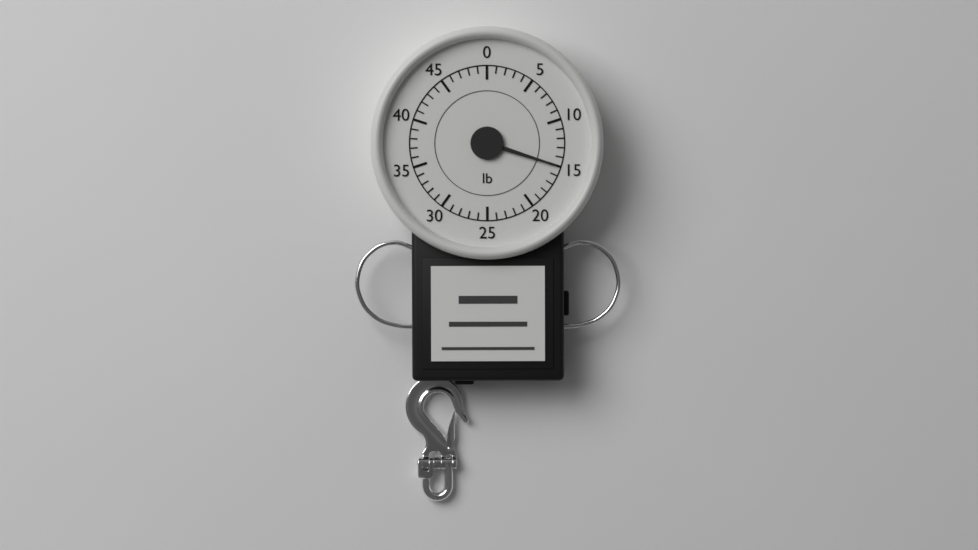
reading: 15 lb
